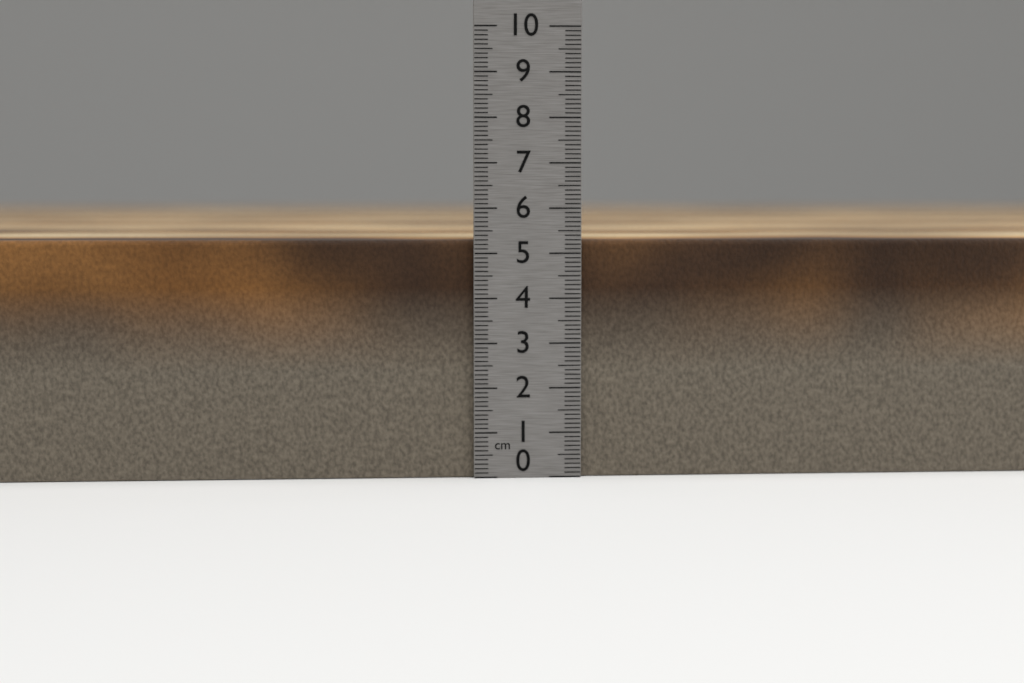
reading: 5.3 cm
